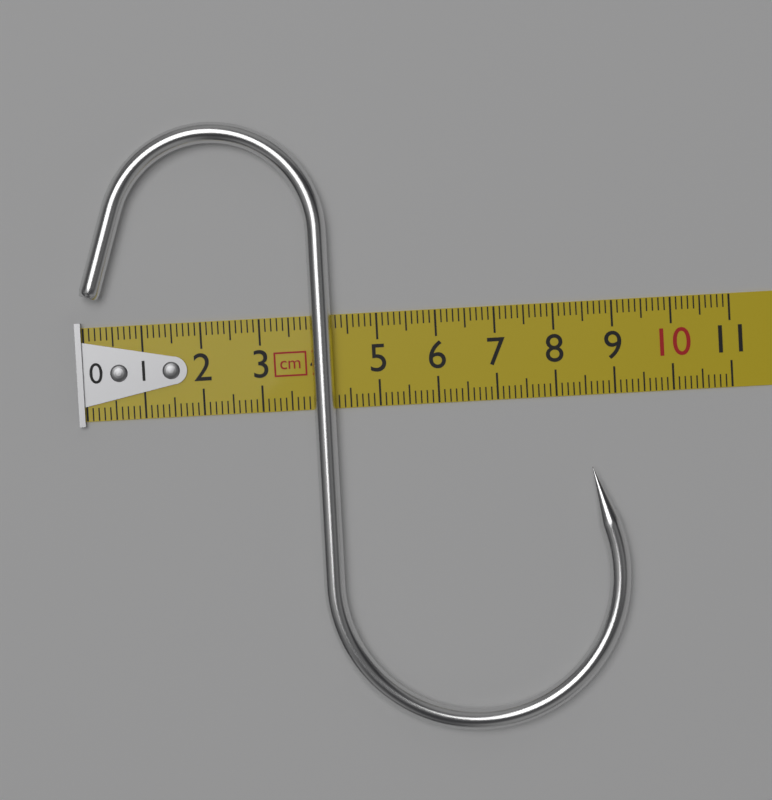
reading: 9.1 cm
